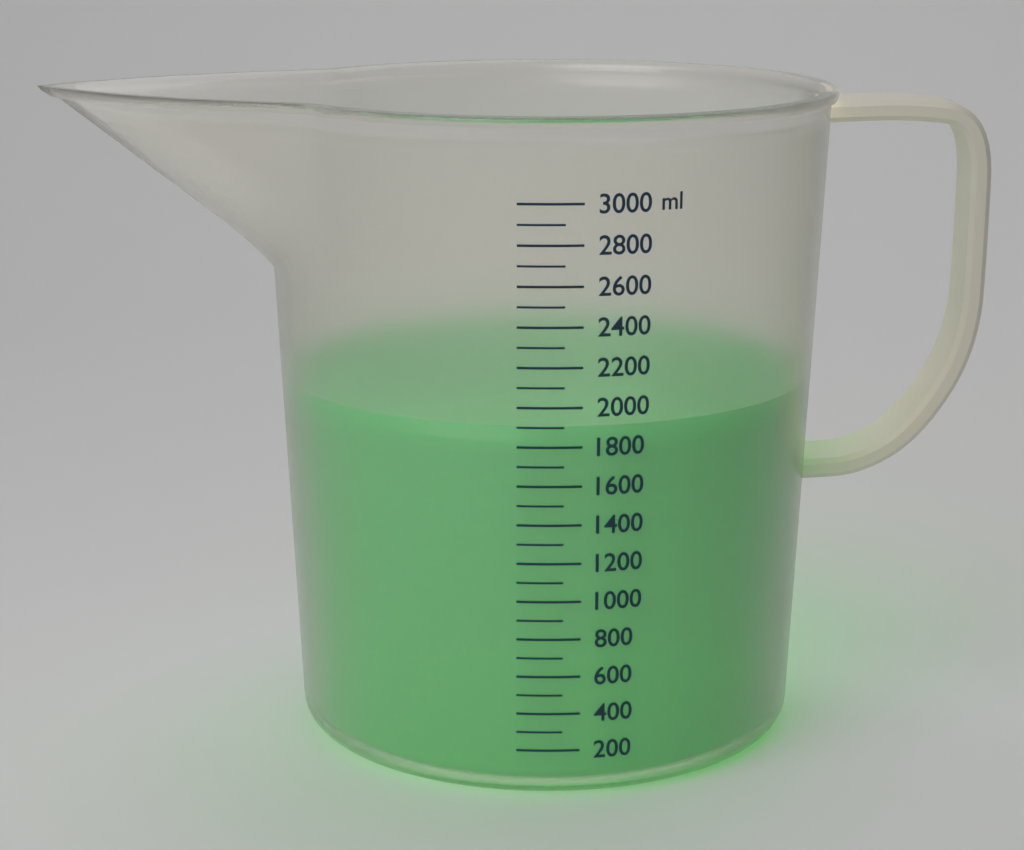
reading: 1900 ml
